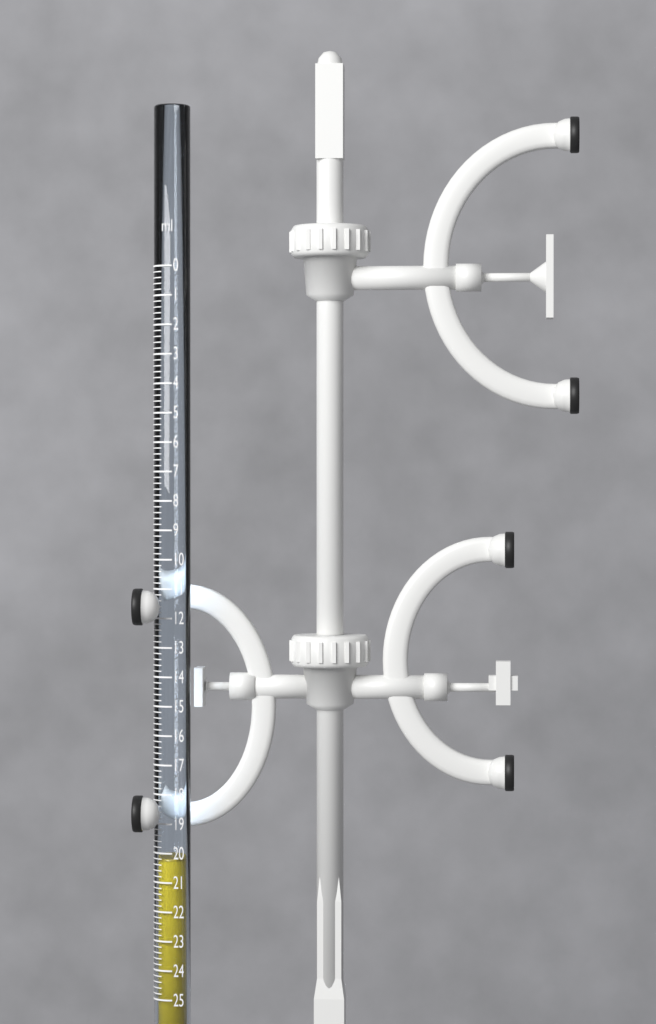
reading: 20.2 ml
